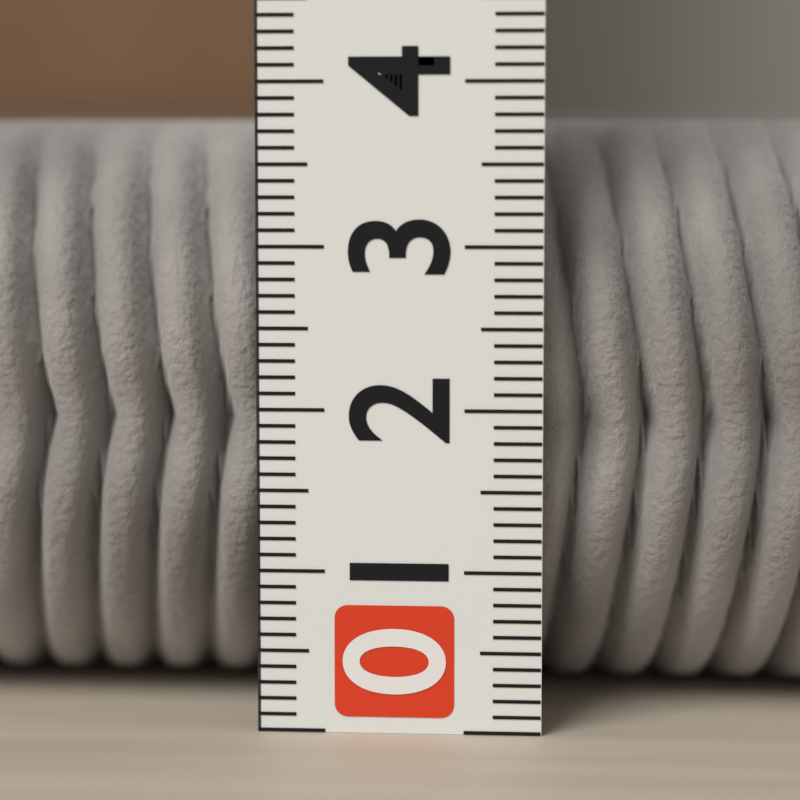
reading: 3.8 (no unit)
